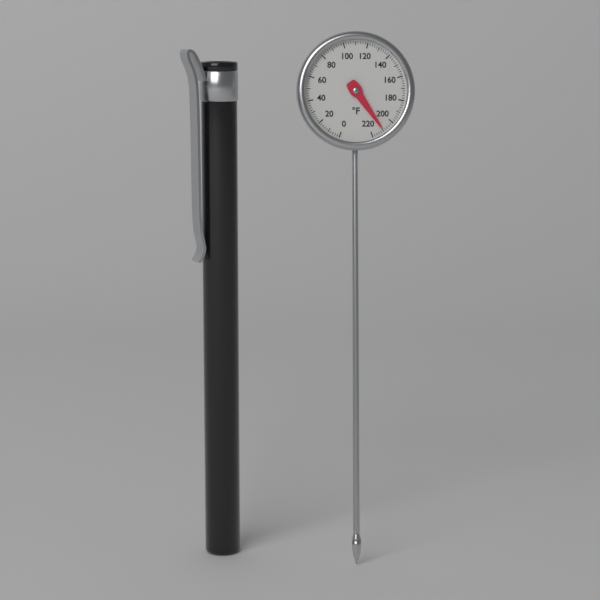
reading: 210 °F
